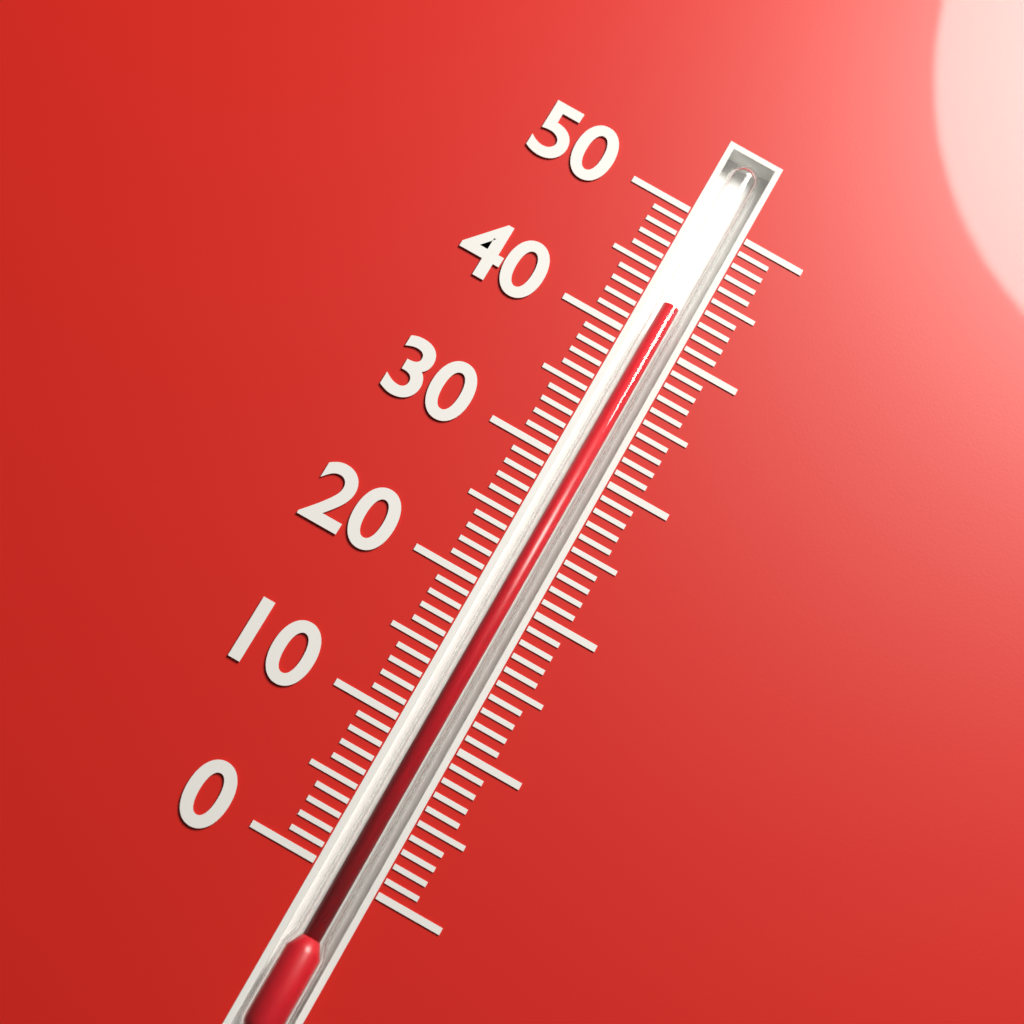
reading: 43 (no unit)
